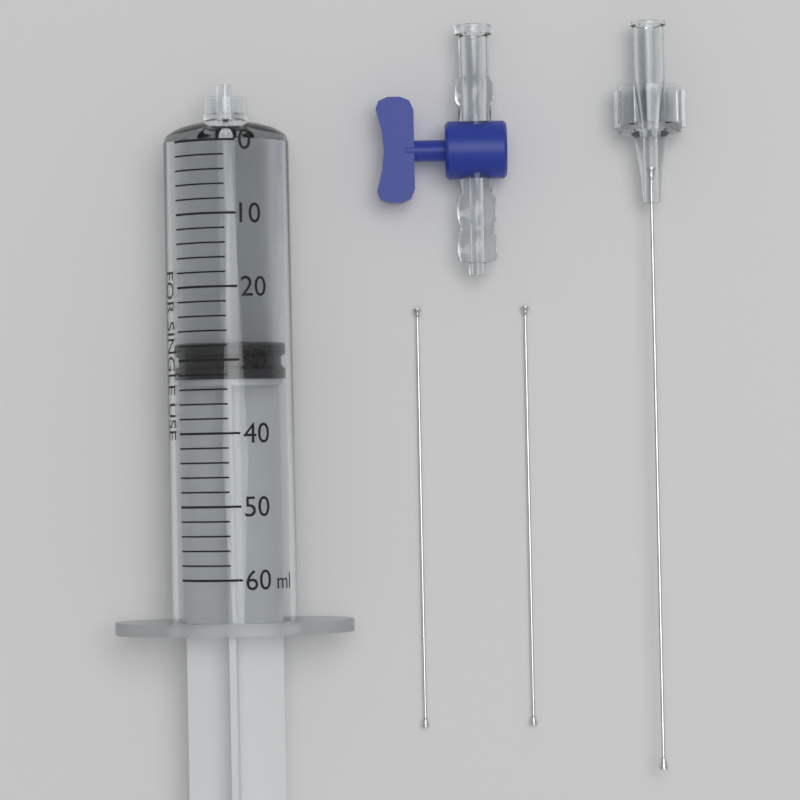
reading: 28 ml
